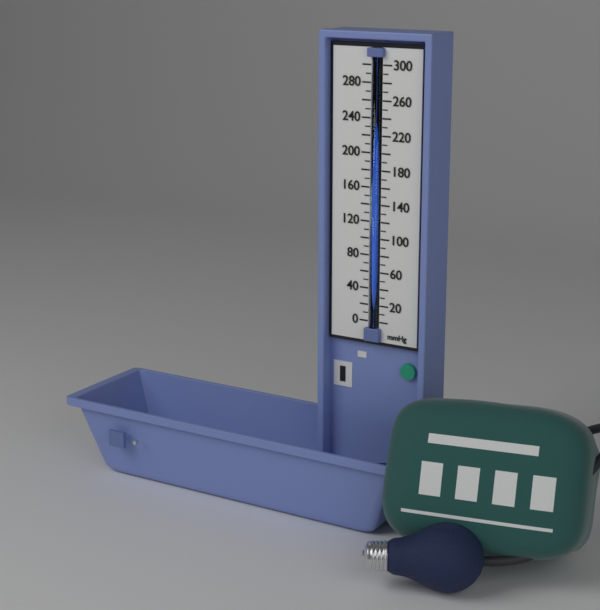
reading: 290 mmHg
